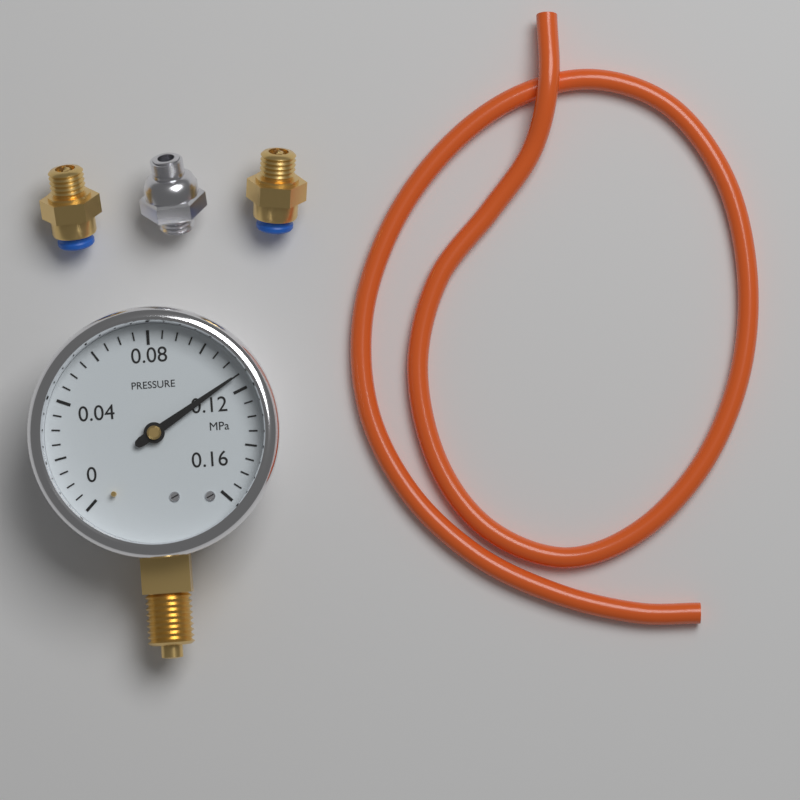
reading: 0.115 MPa
